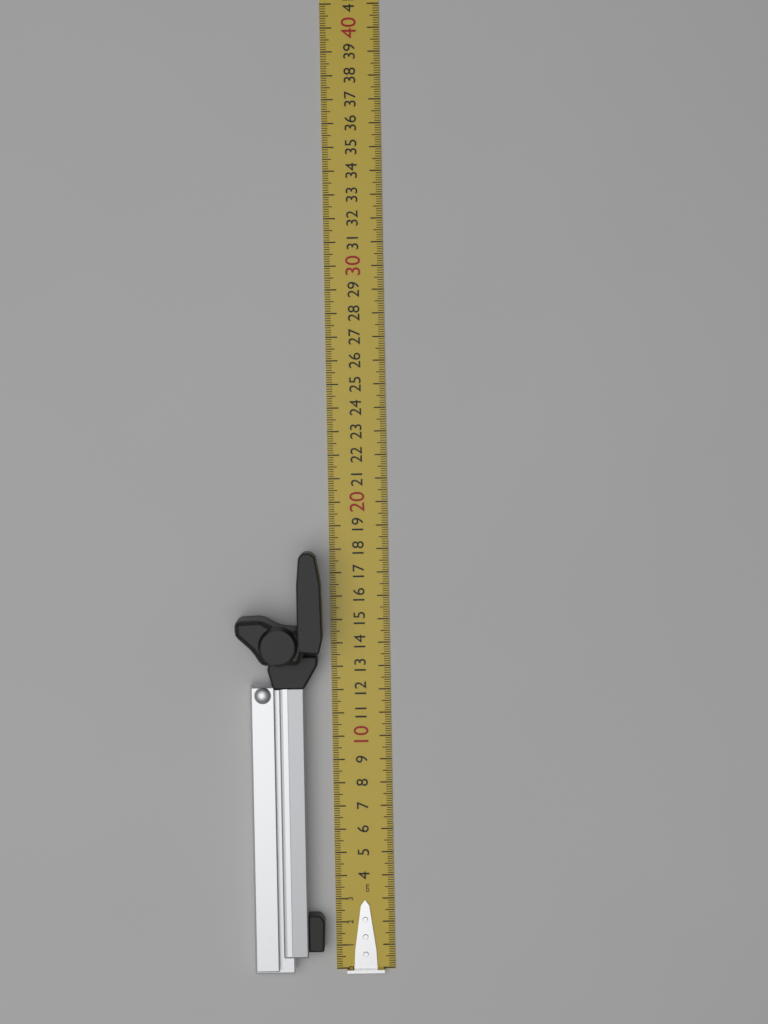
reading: 18.0 cm
